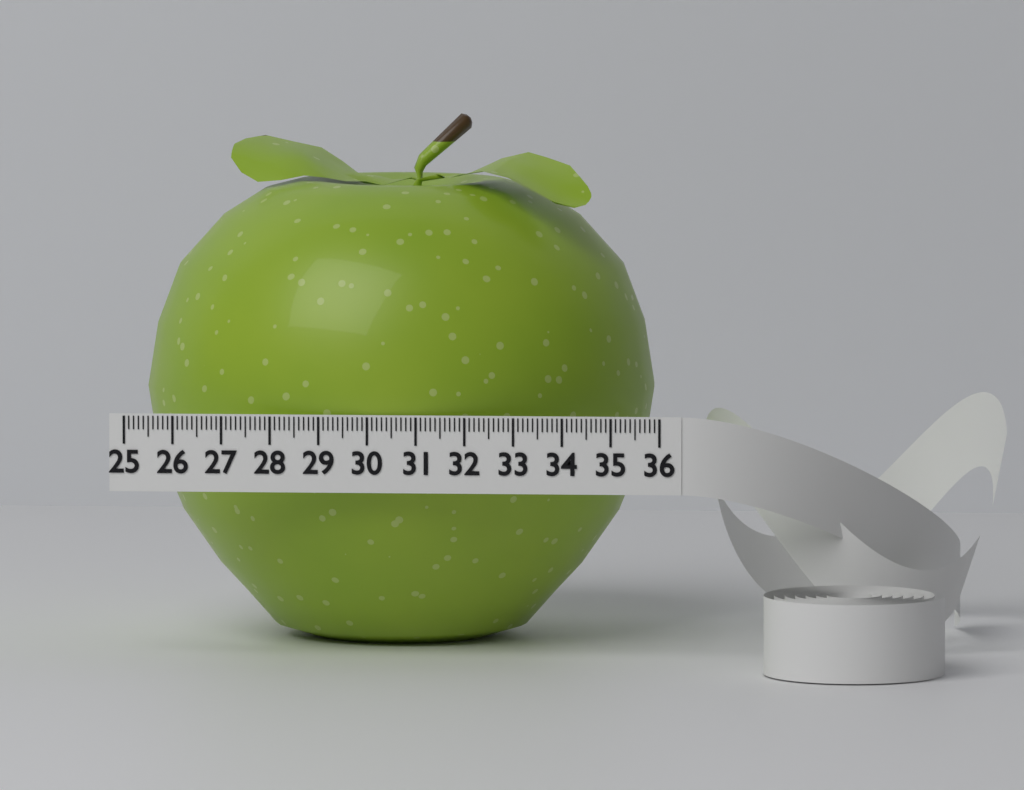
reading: 35.6 (no unit)
